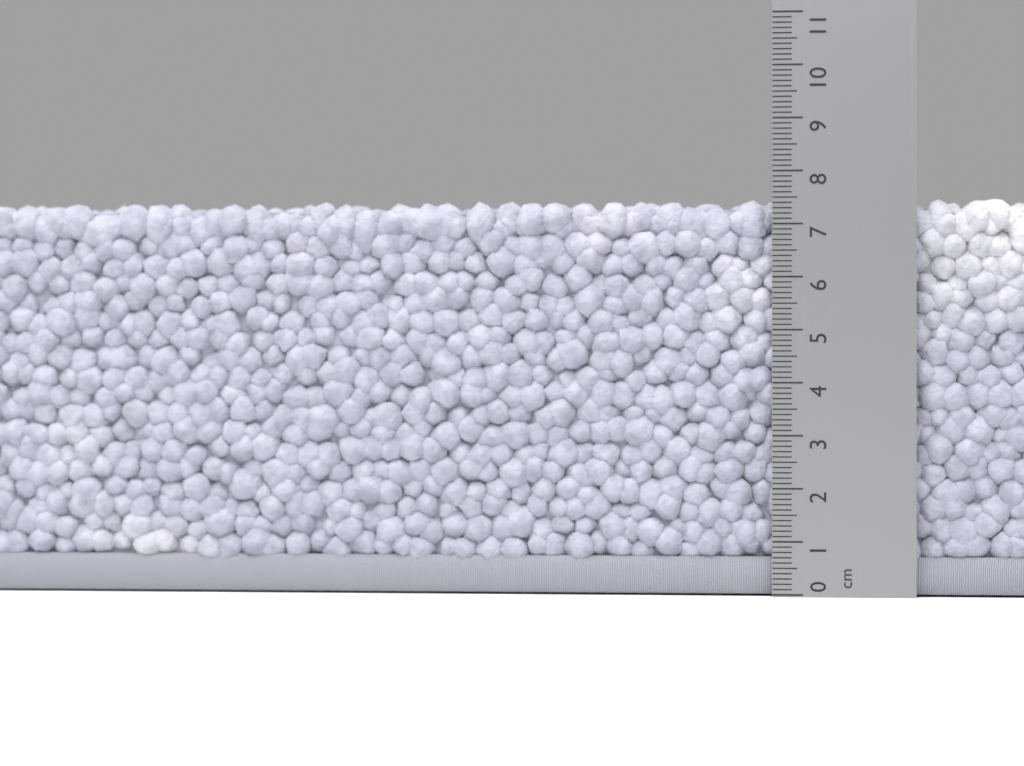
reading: 7.5 cm
